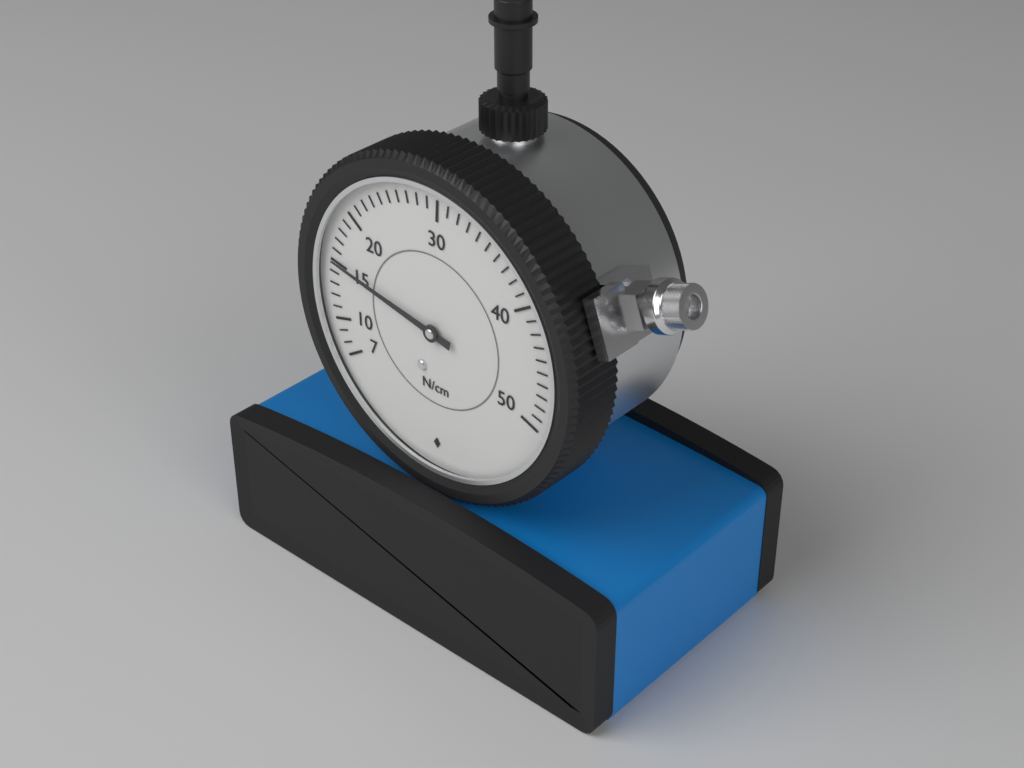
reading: 15 N/cm
